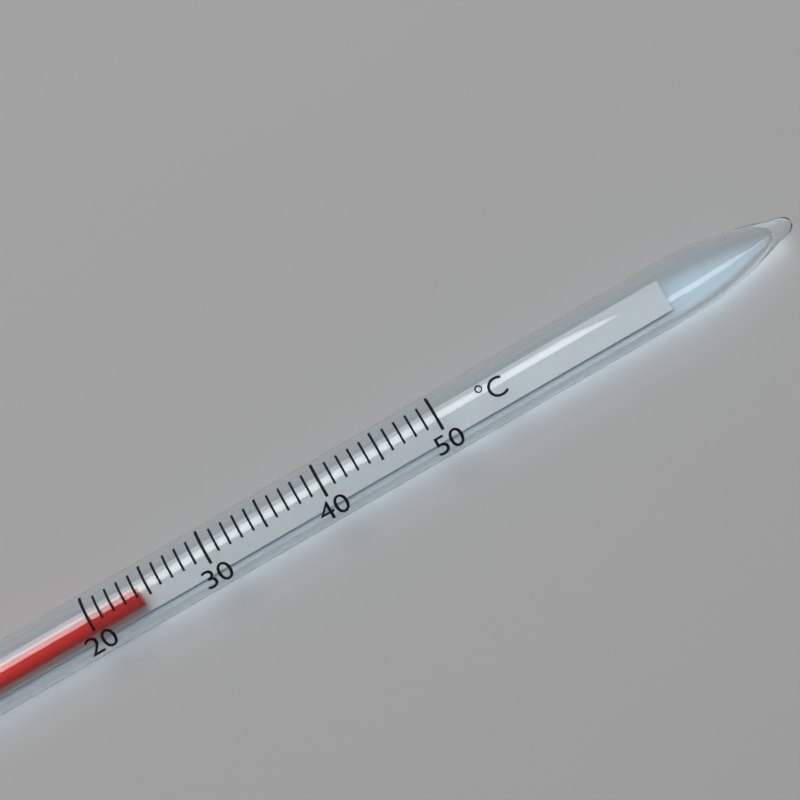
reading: 24 °C
